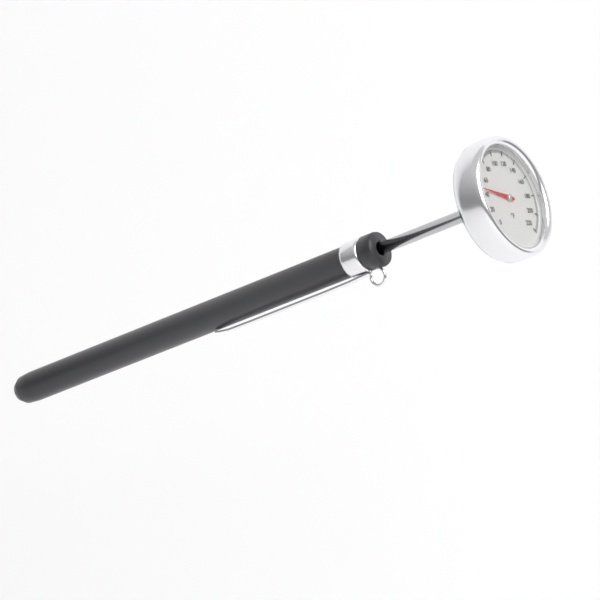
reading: 46 °F
